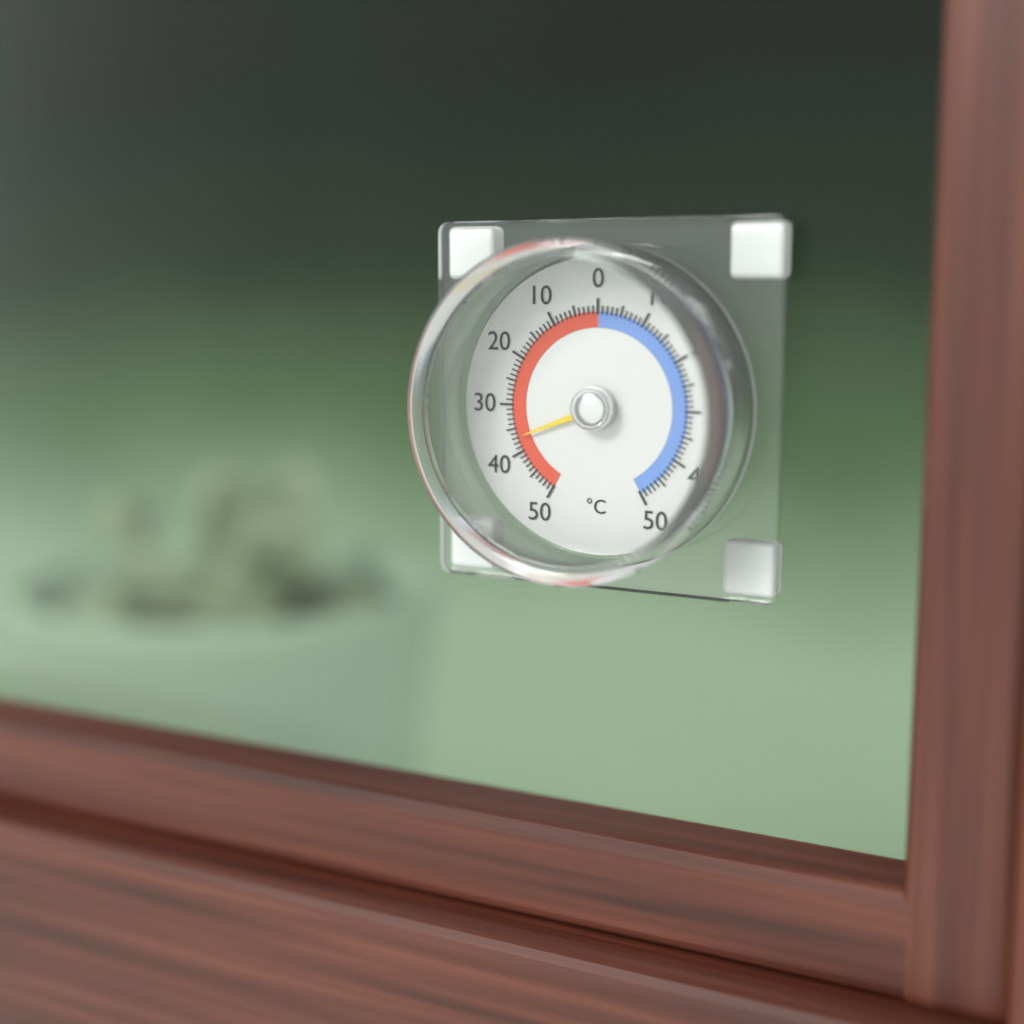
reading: 37 °C
